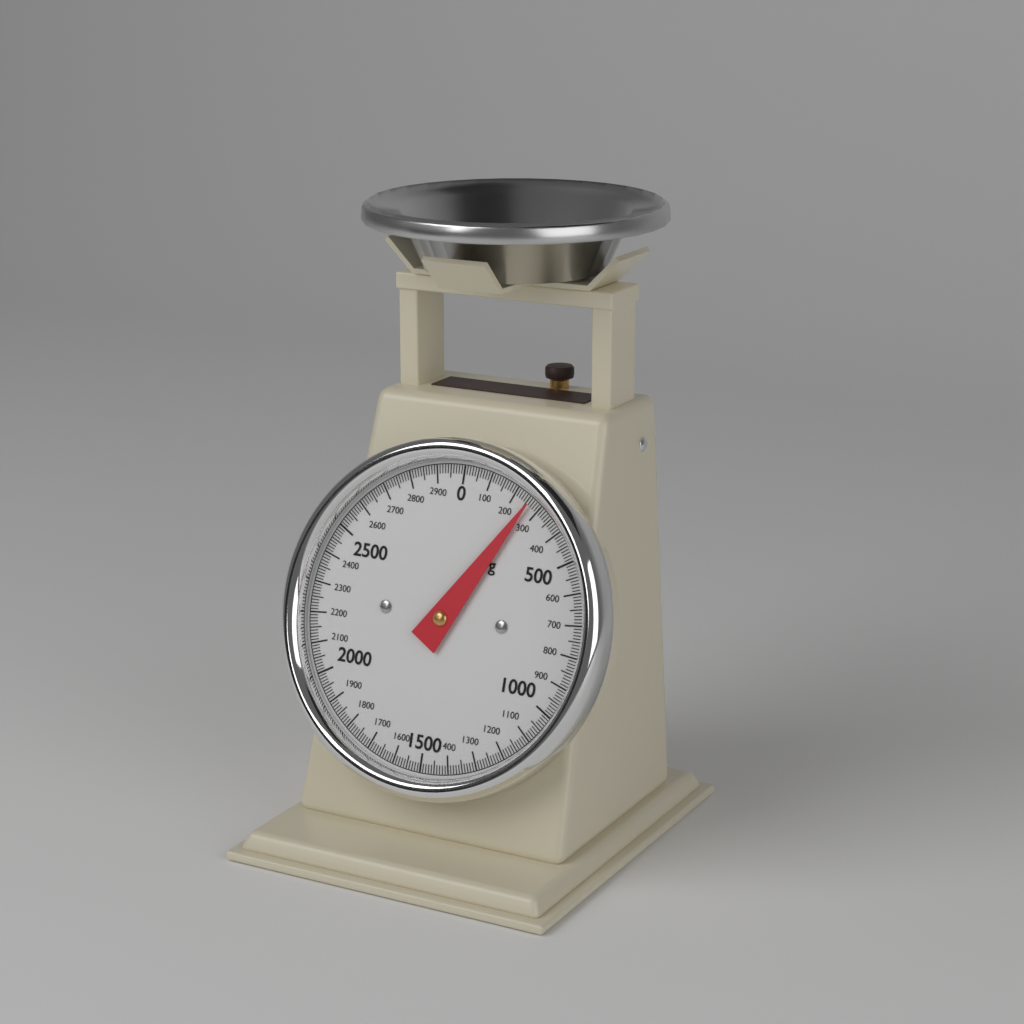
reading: 260 g
